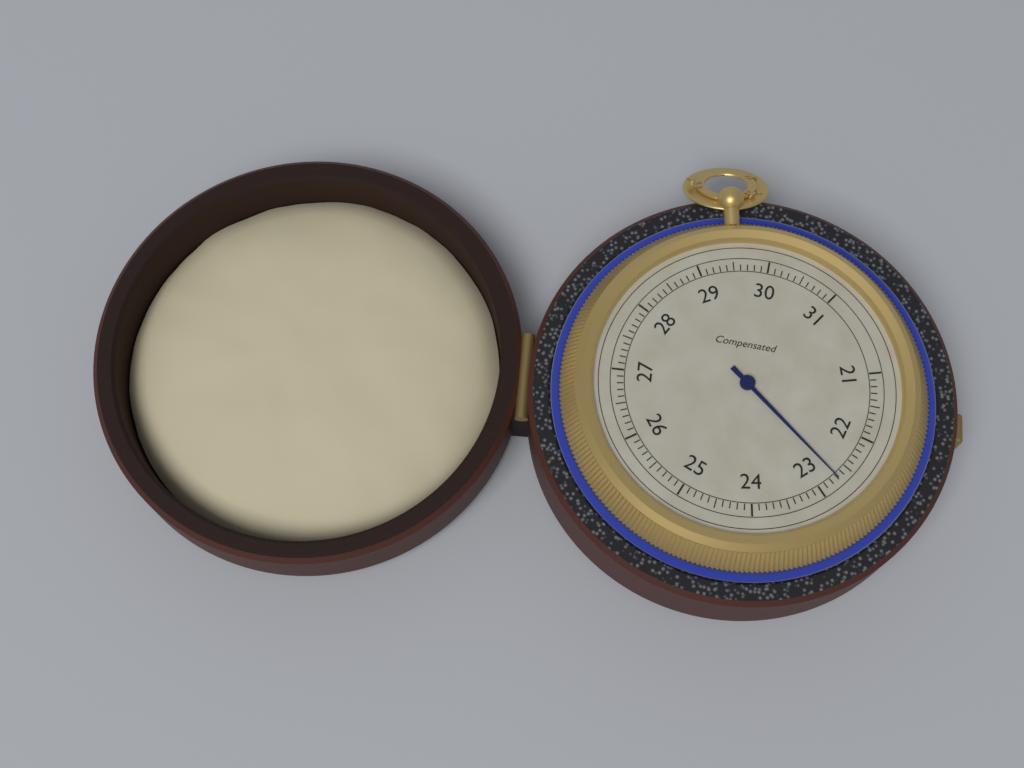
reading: 22.7 (no unit)
